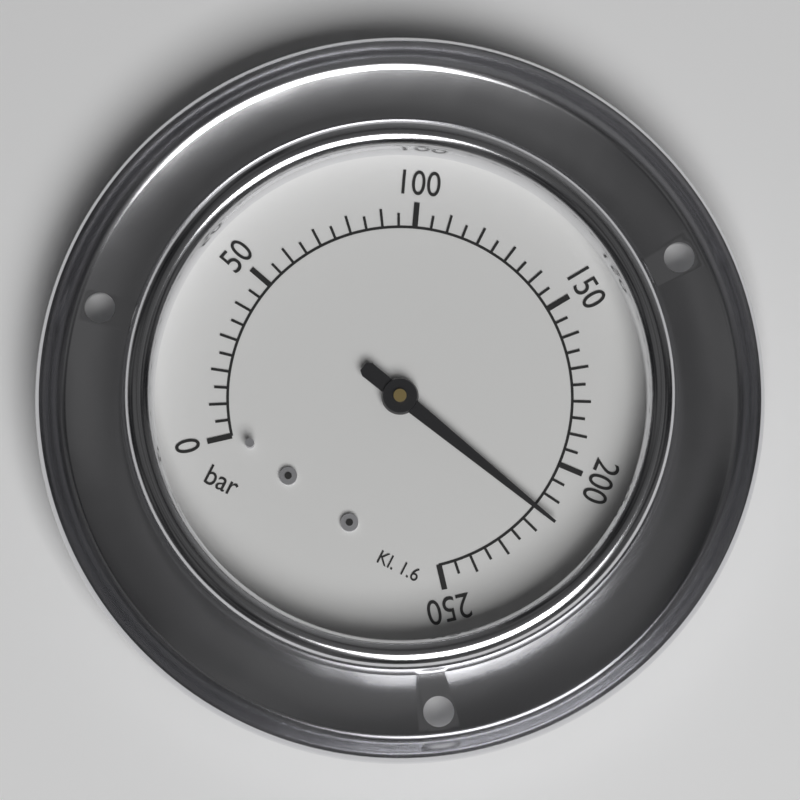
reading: 215 bar
